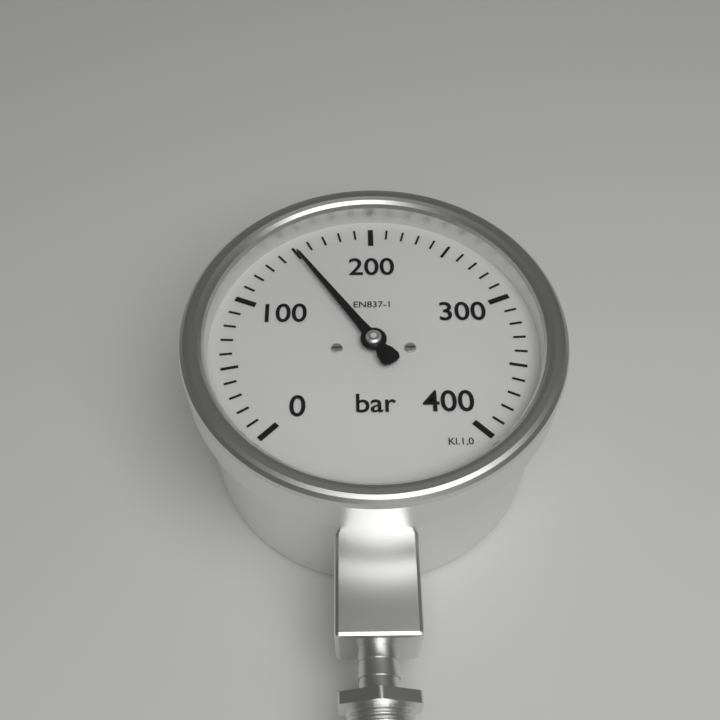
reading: 150 bar
